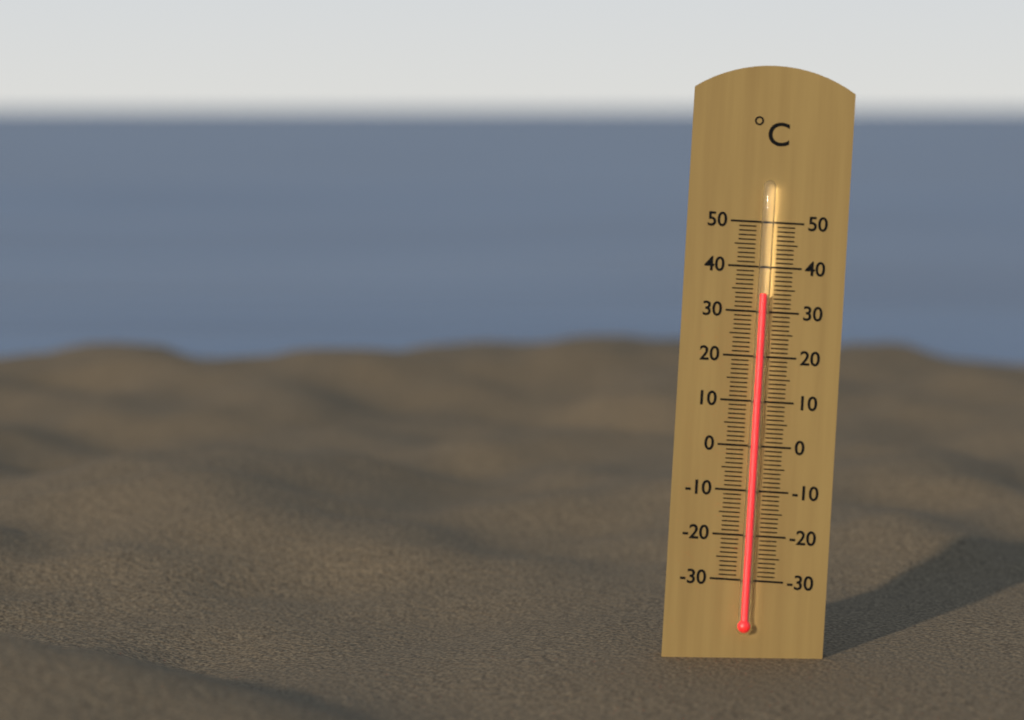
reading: 34 °C
